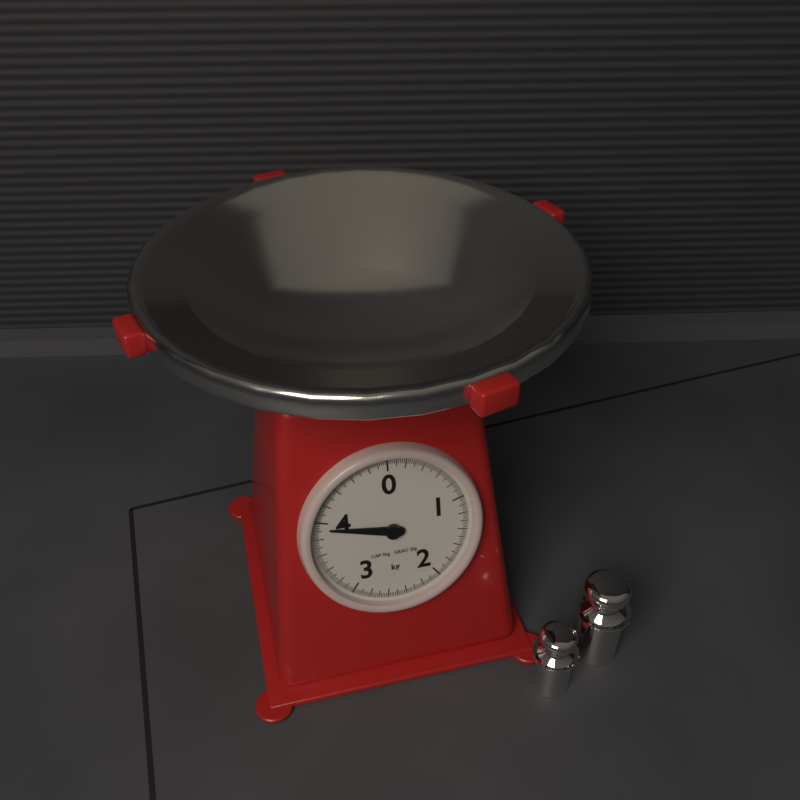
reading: 3.92 kg
